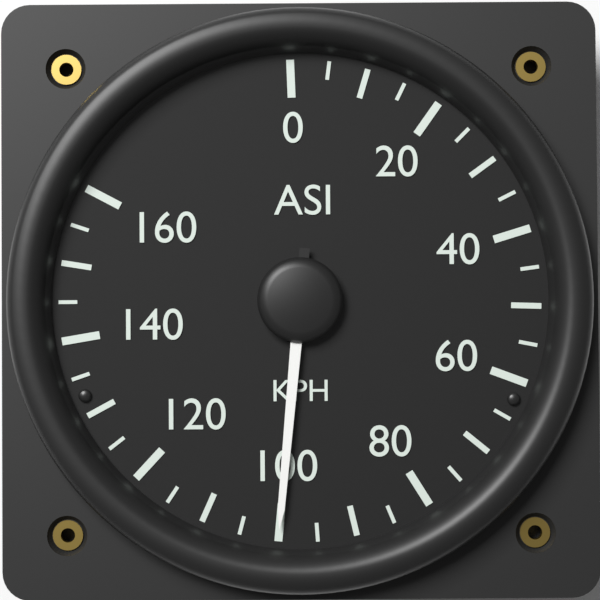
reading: 100 KPH
